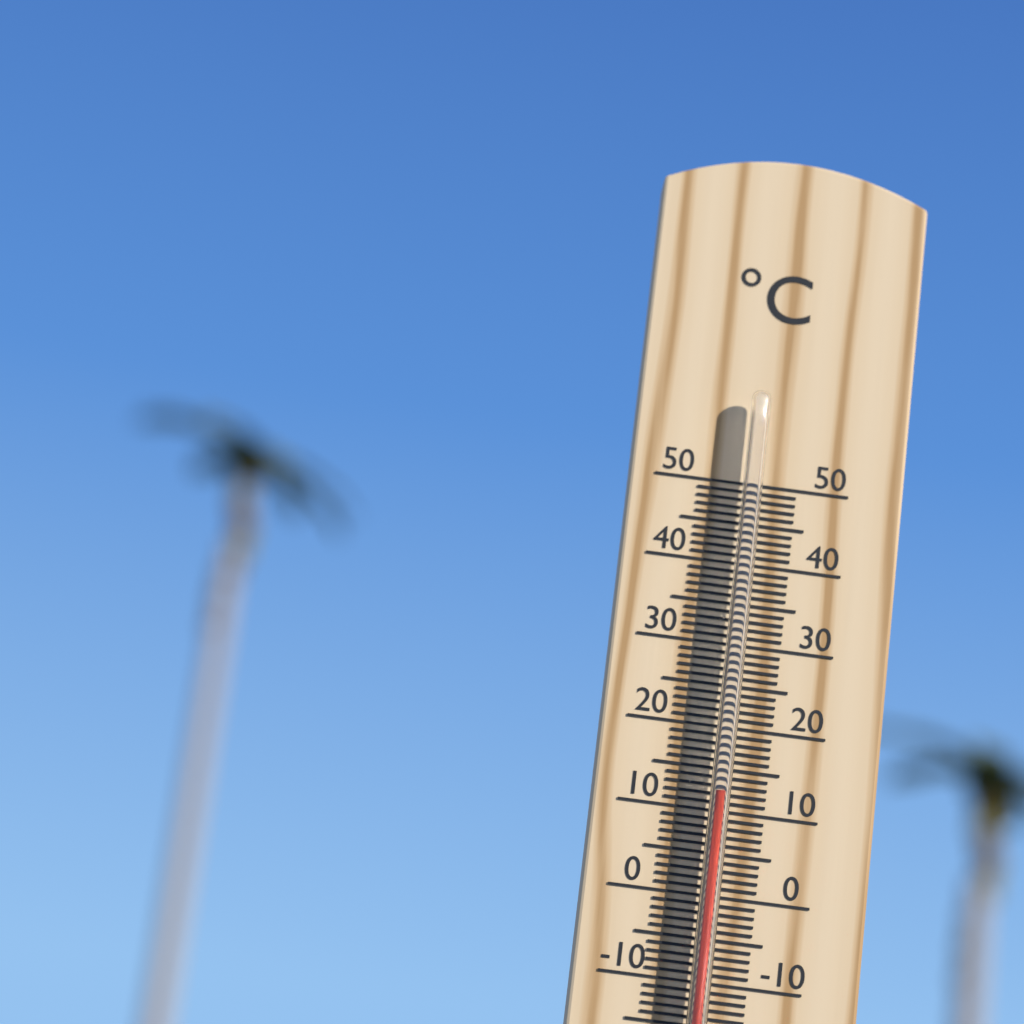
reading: 12 °C
